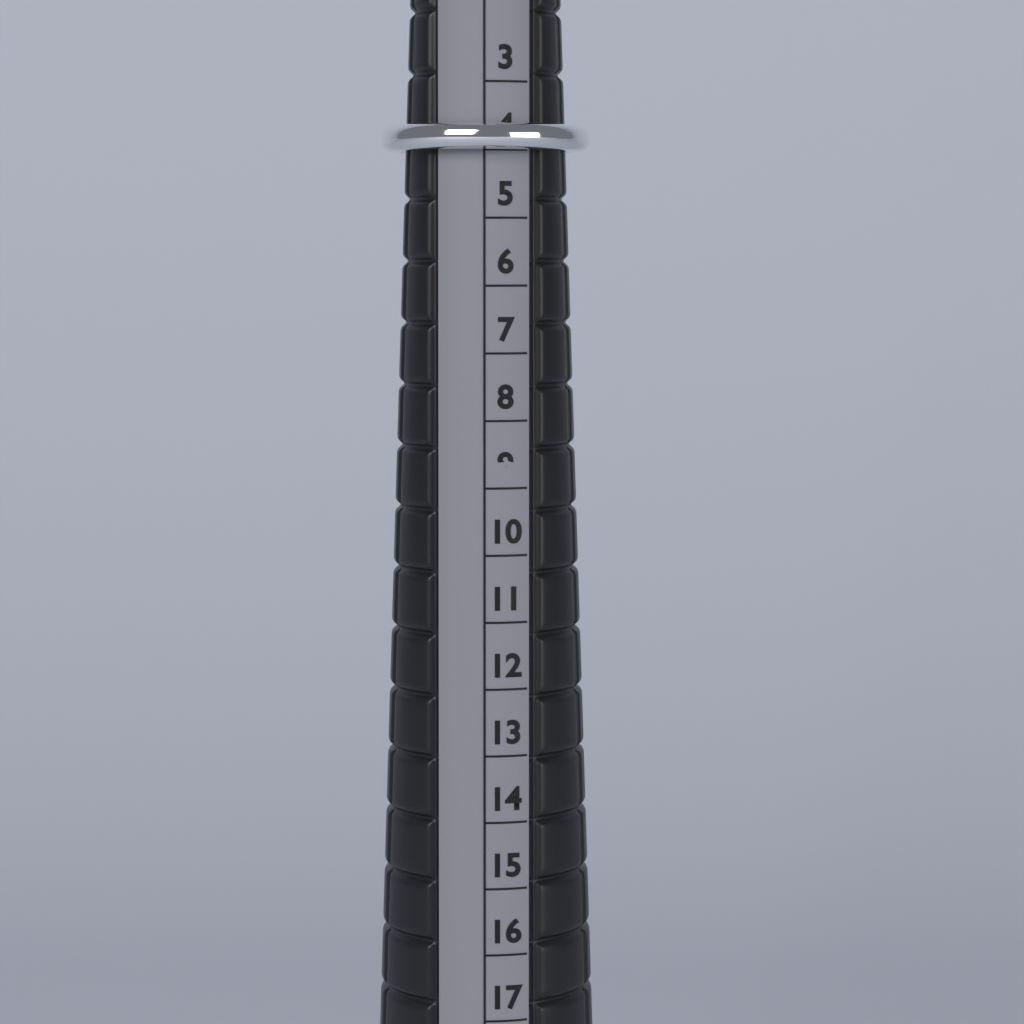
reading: 4 (no unit)
